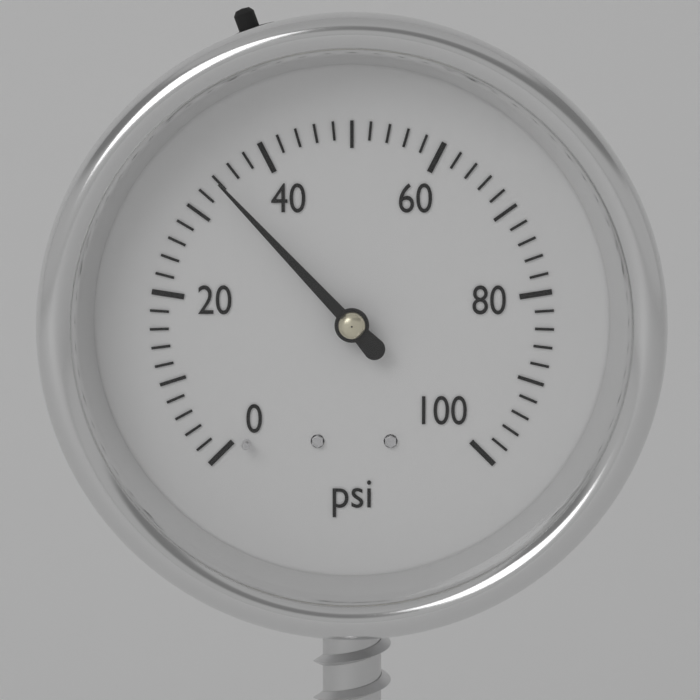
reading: 34 psi
